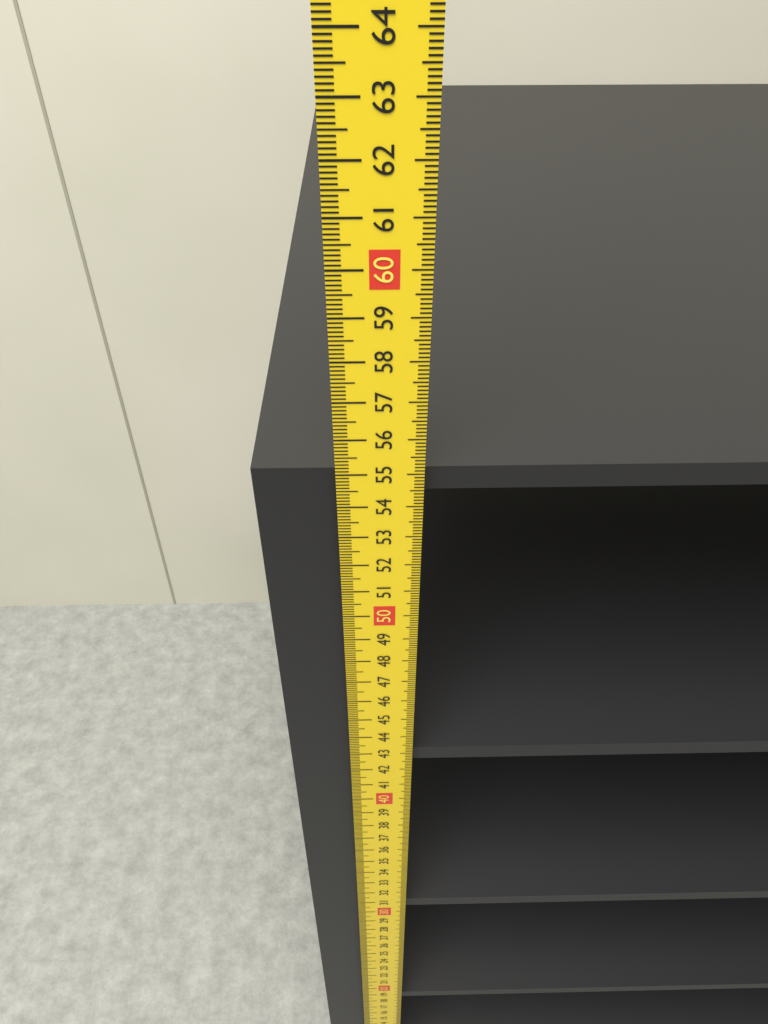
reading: 54.9 cm
